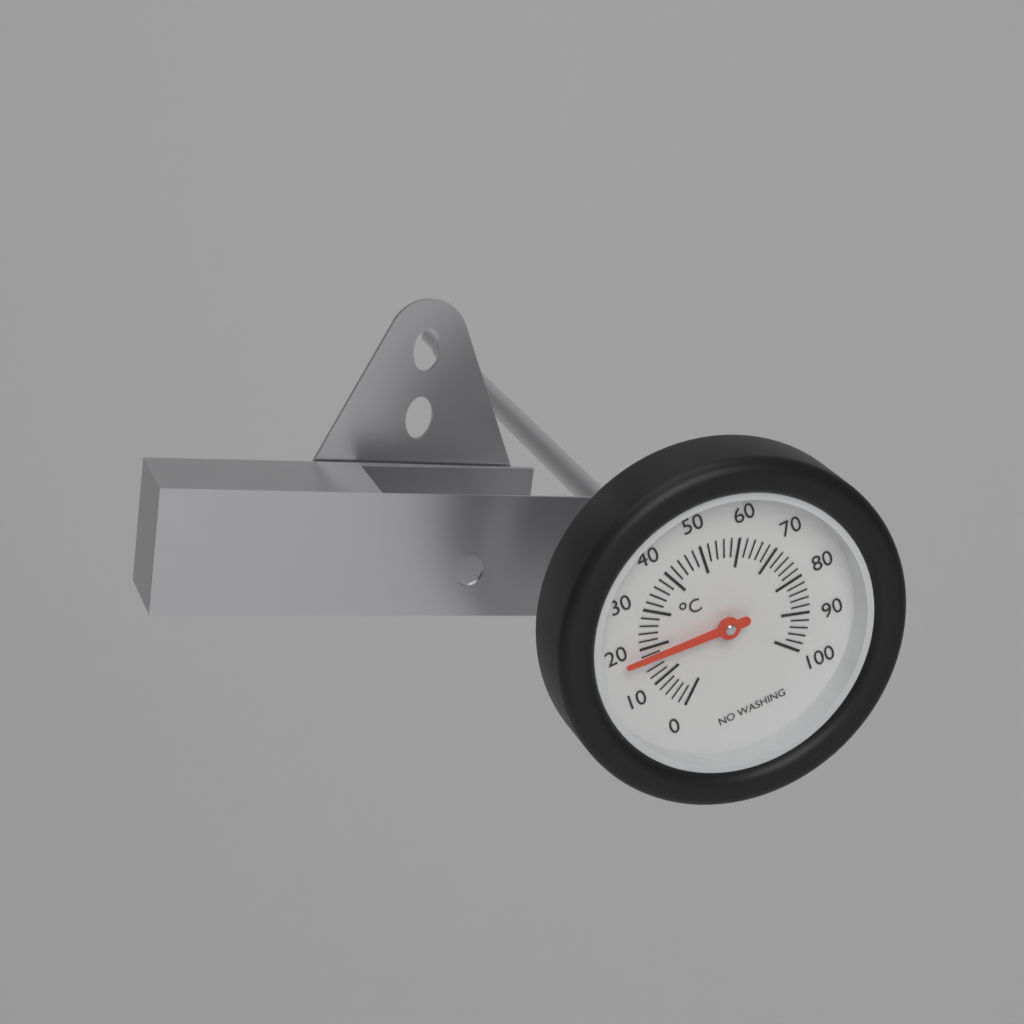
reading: 18 °C
